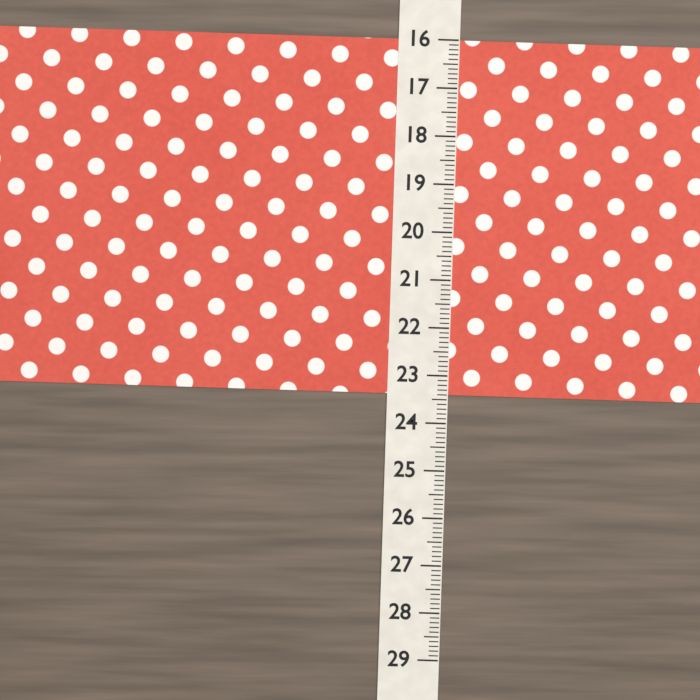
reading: 23.4 (no unit)
